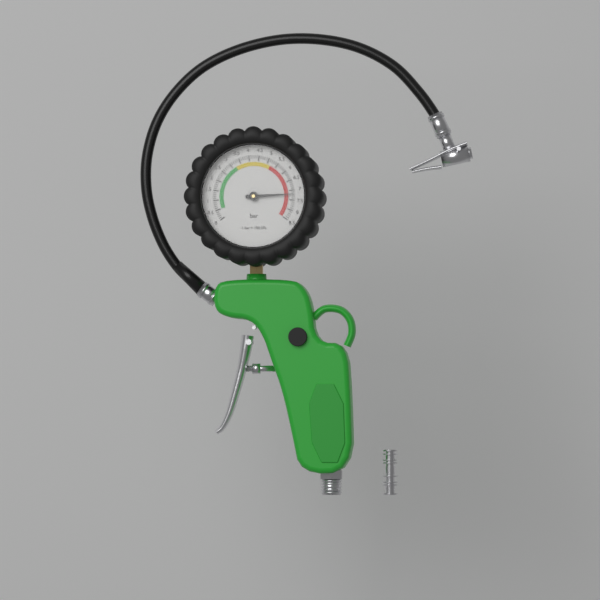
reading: 7.2 bar
